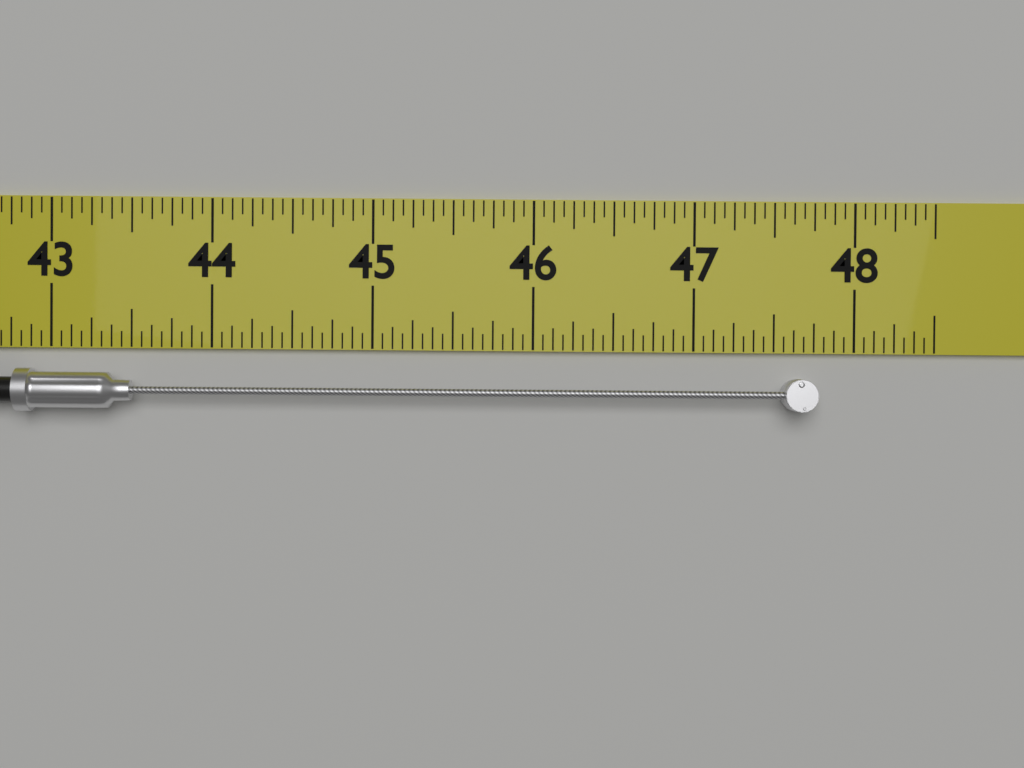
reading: 47.7500 in
